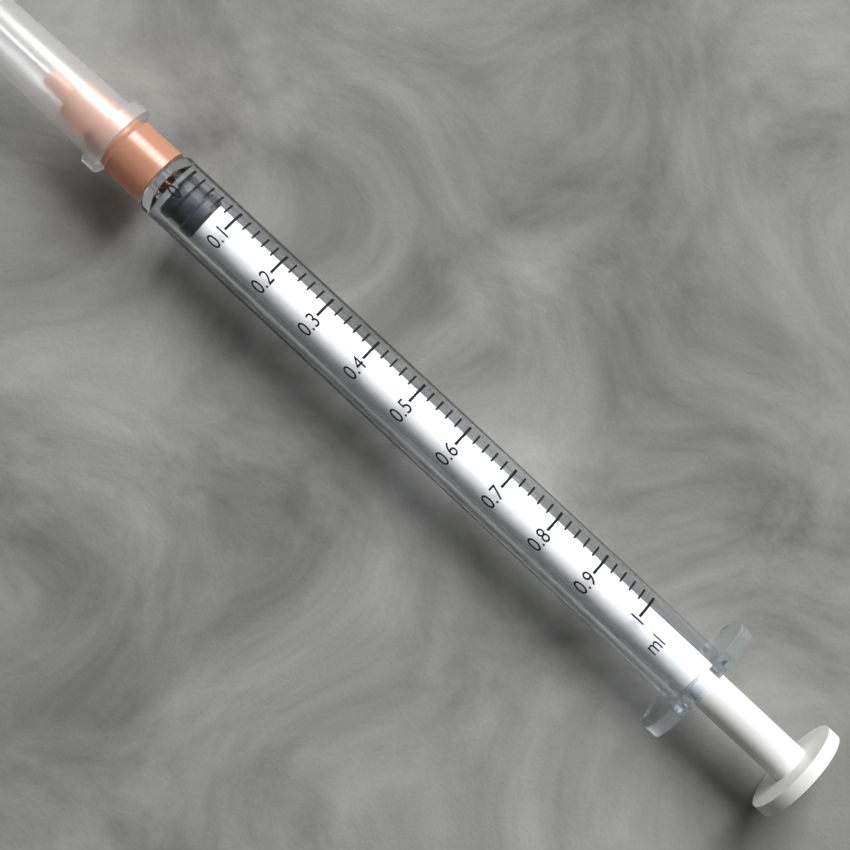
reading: 0.00 ml
